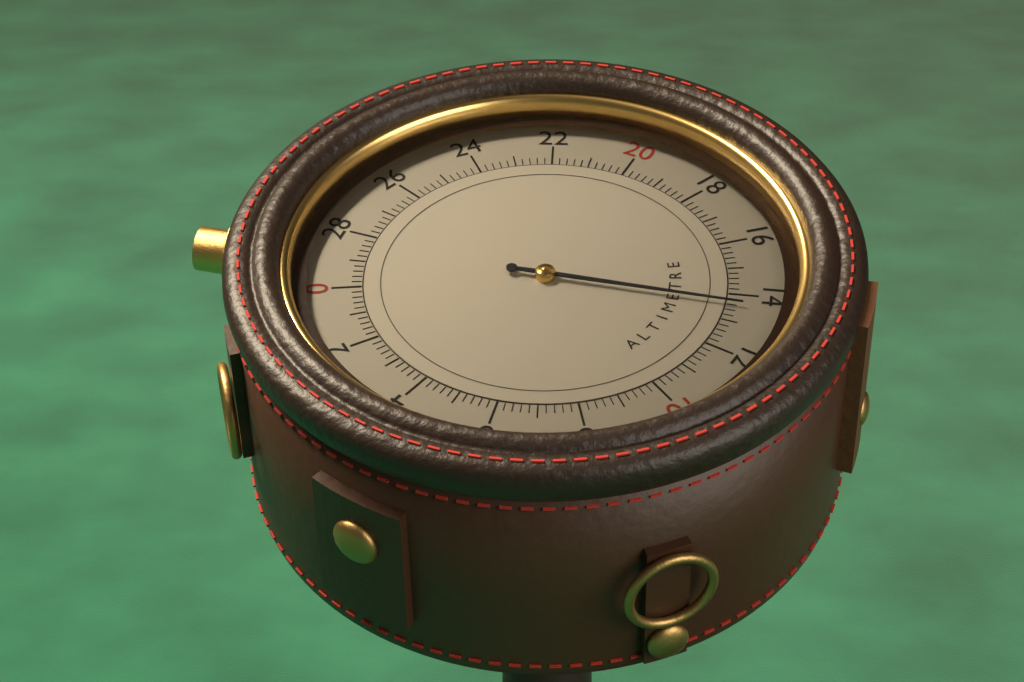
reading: 13.6 (no unit)
